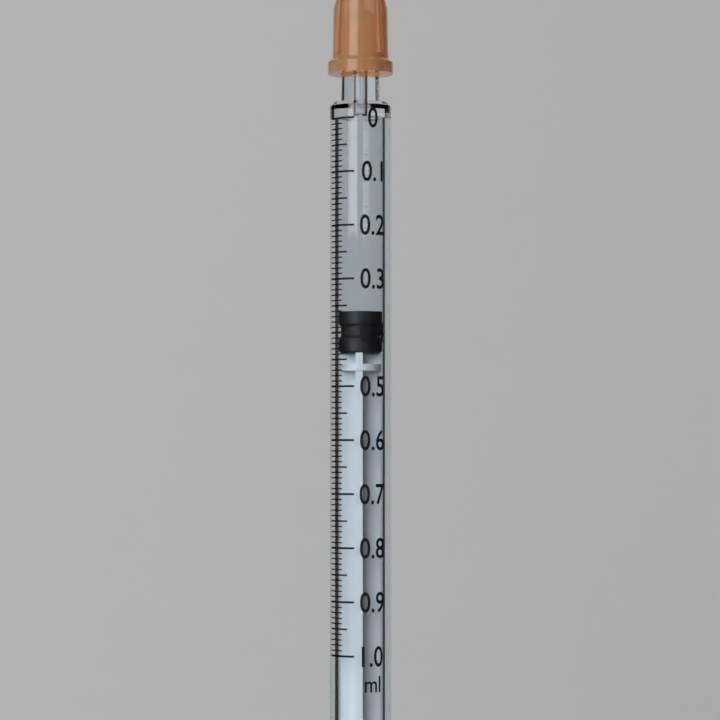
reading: 0.36 ml
